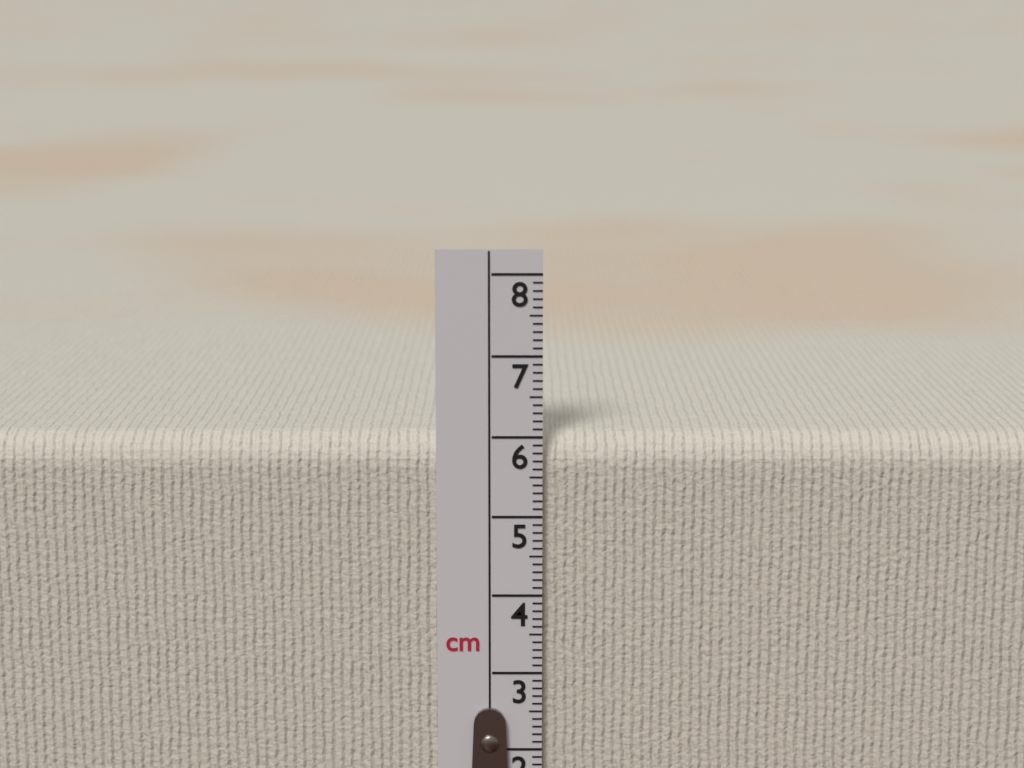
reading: 6.0 cm
